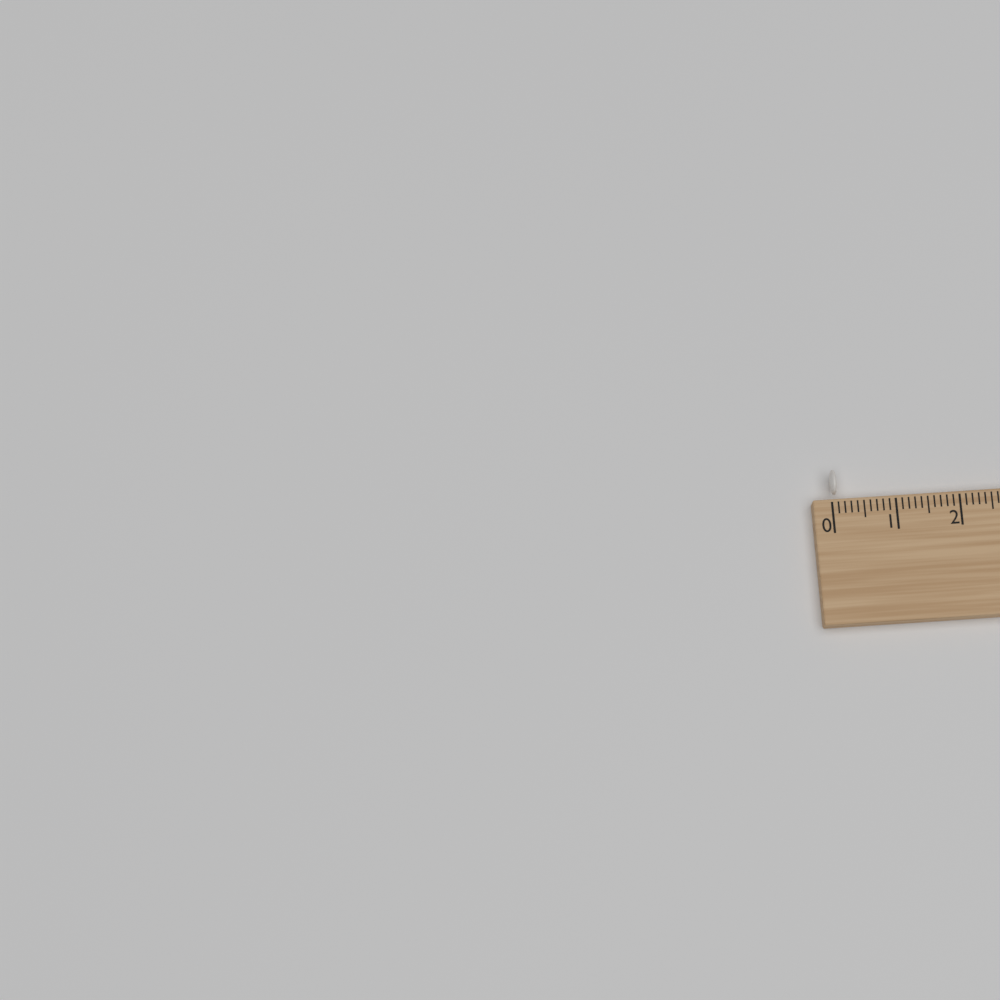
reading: 0.1 (no unit)
